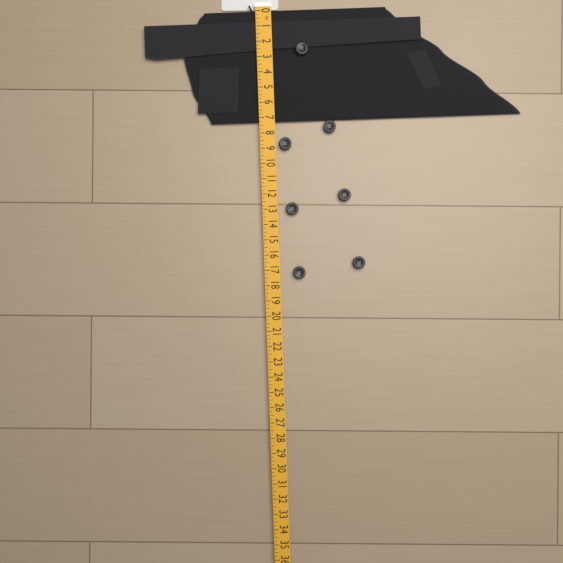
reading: 7.25 in
